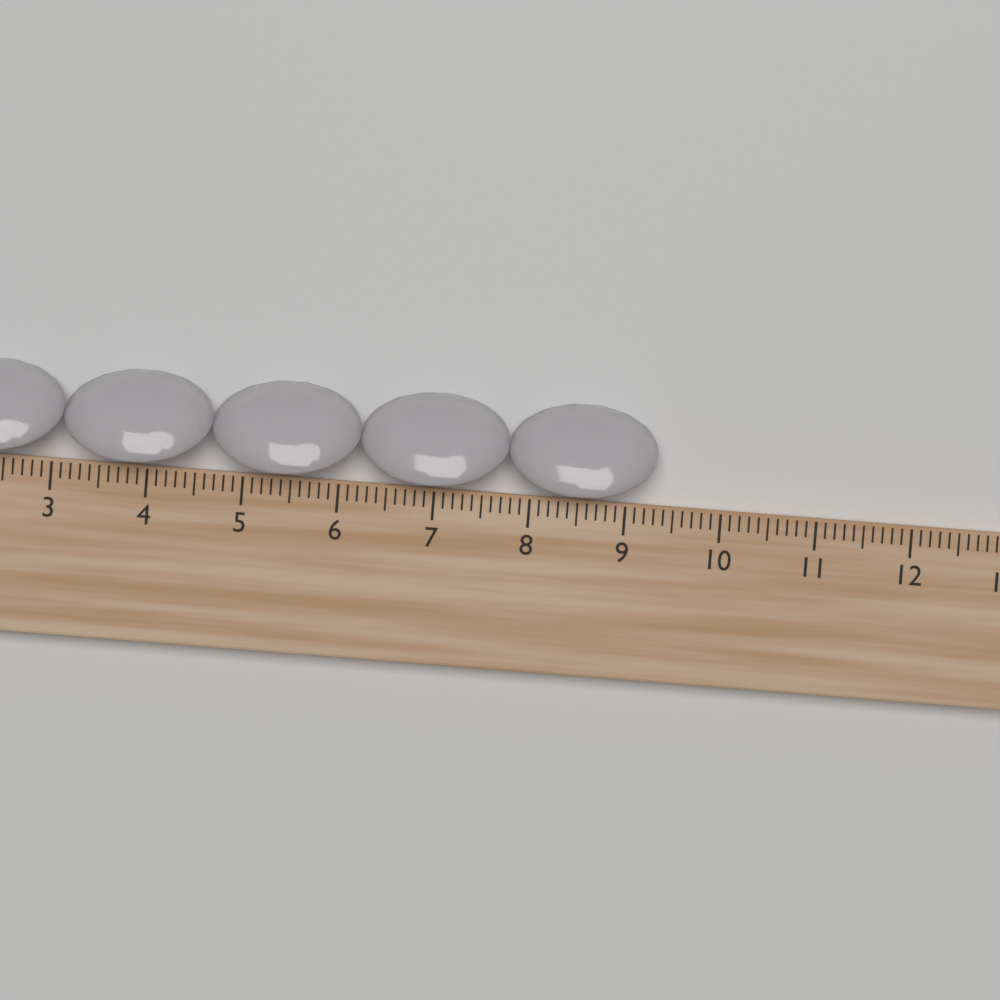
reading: 9.3 cm
